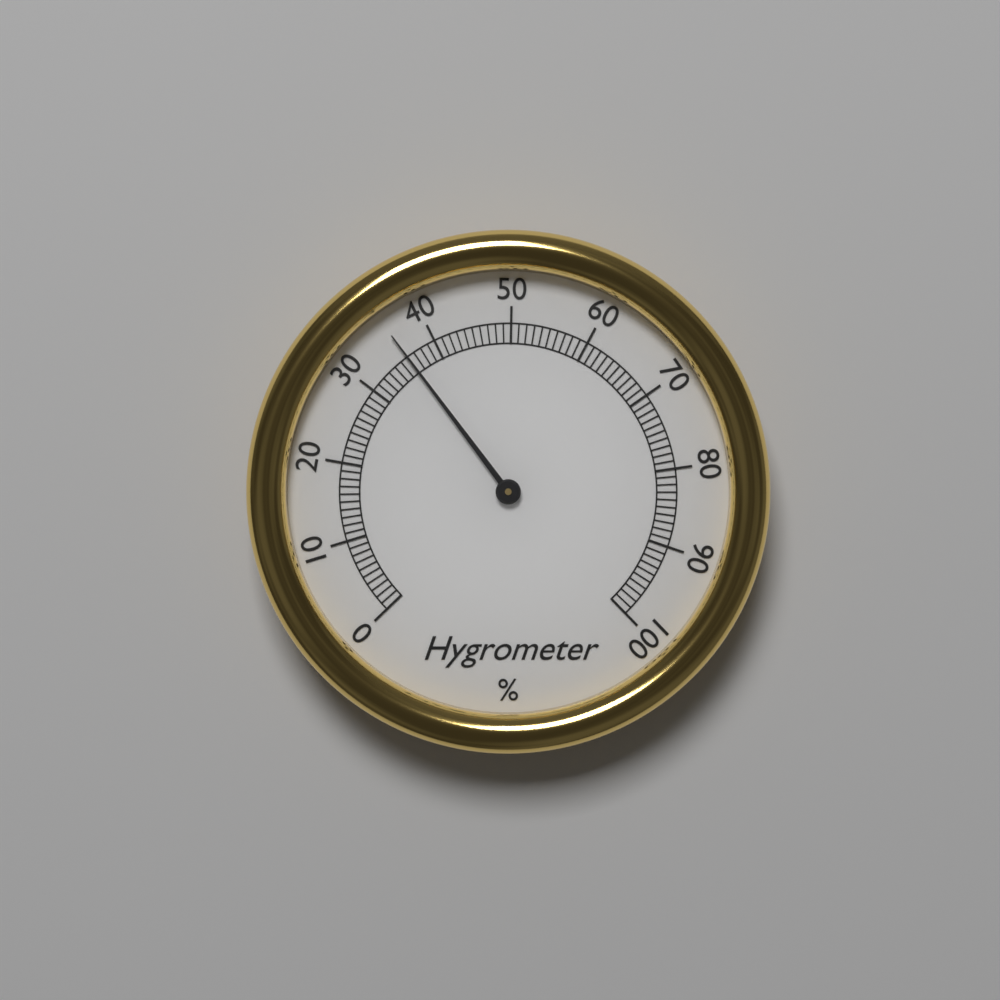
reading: 36 %
